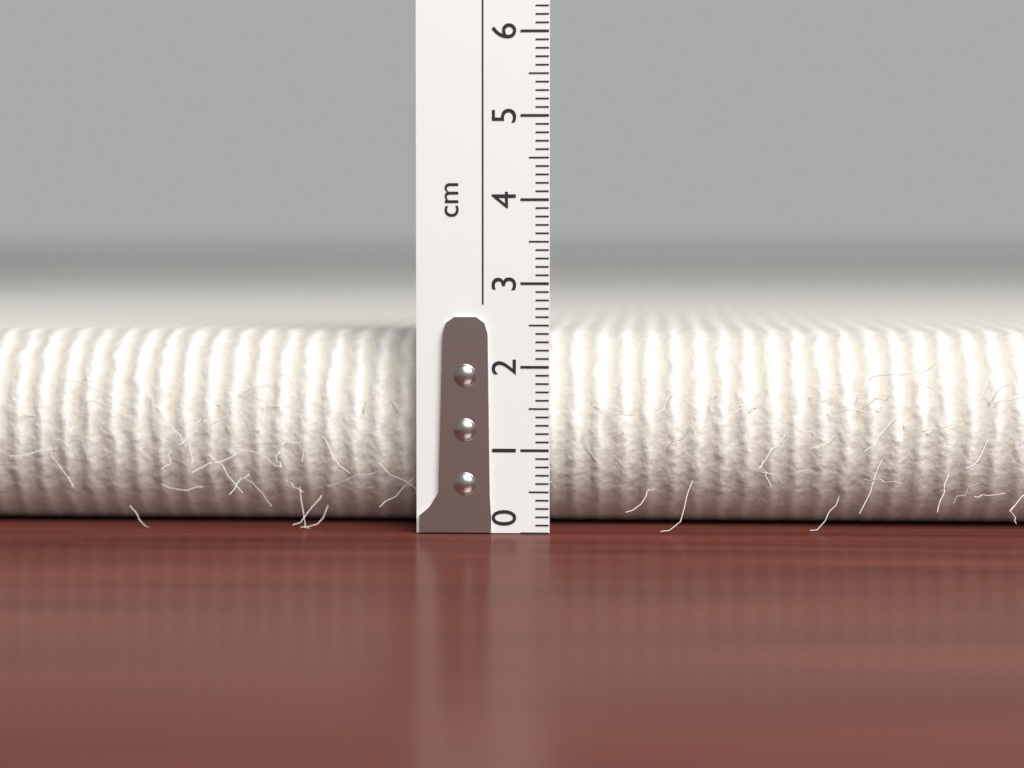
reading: 2.4 cm
